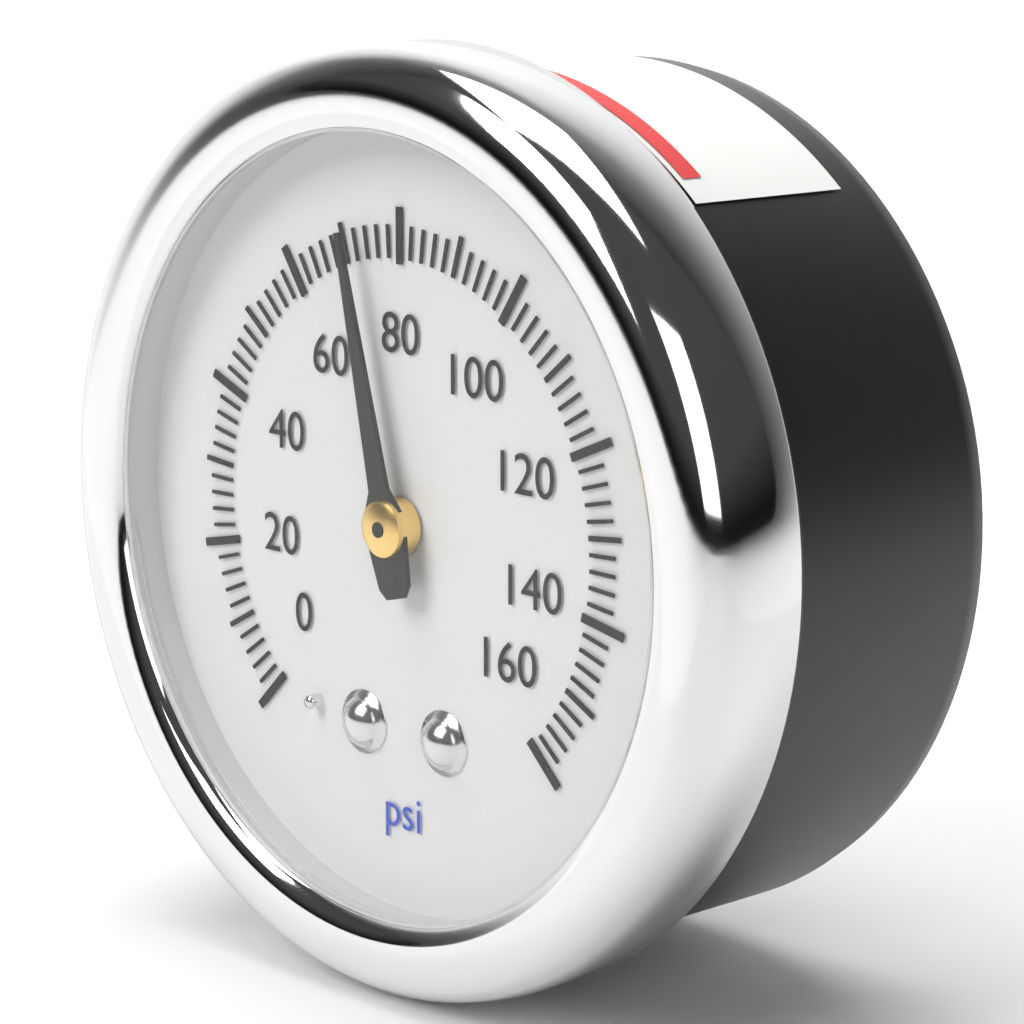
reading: 72 psi
